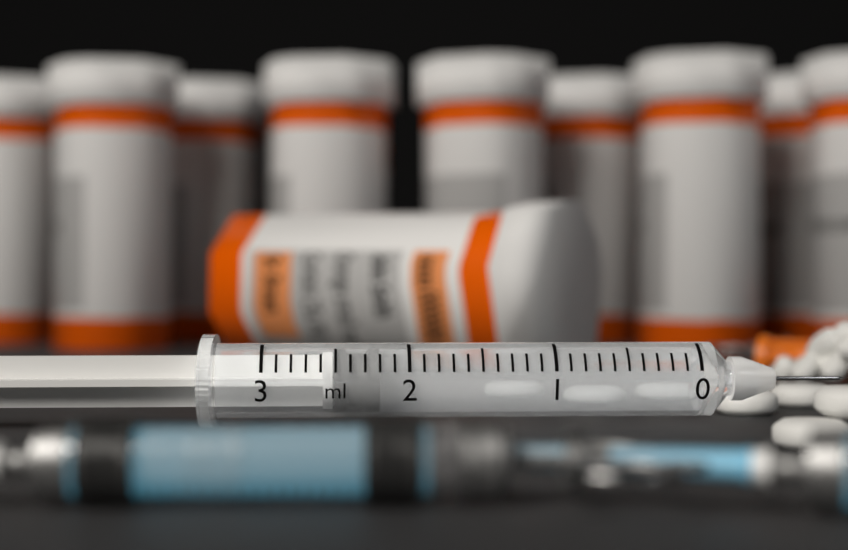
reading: 2.2 ml
